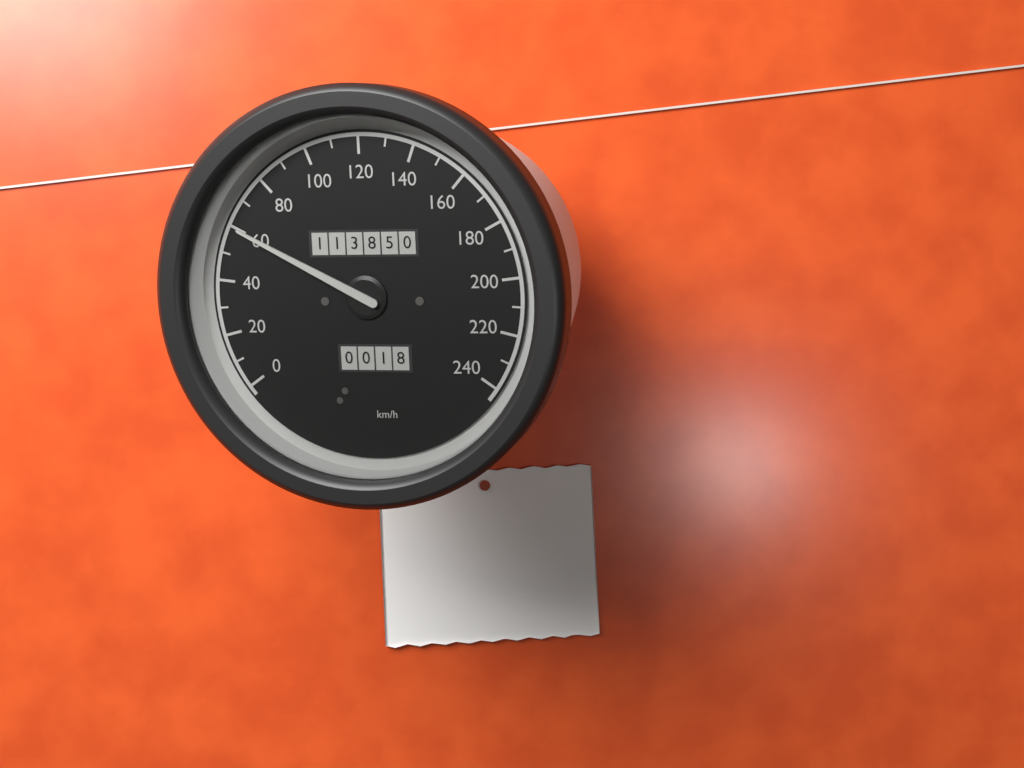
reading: 60 km/h
